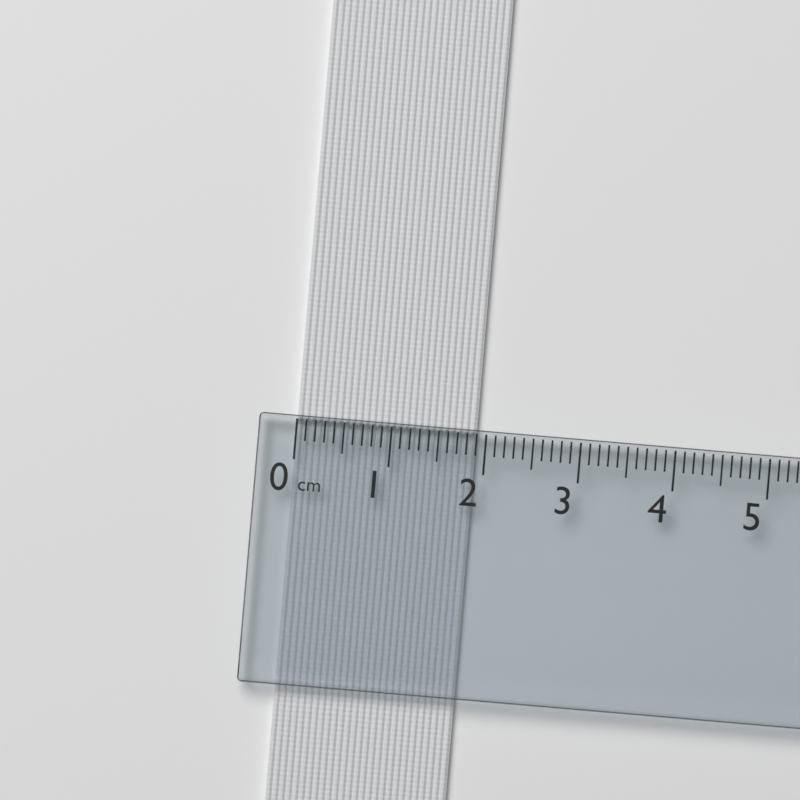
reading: 1.9 cm
